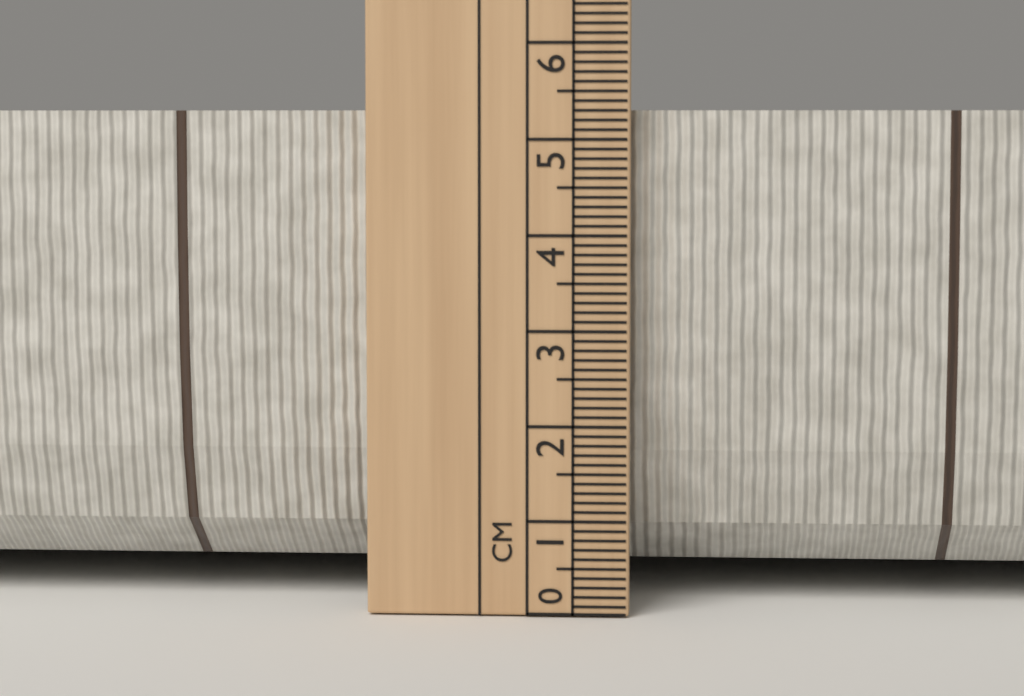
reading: 5.3 cm
